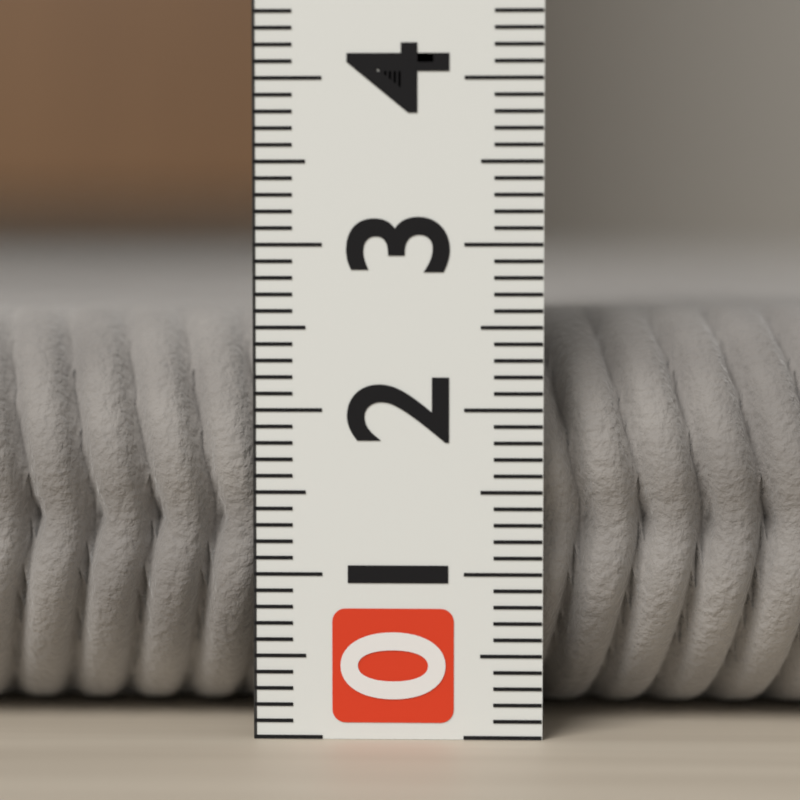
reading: 2.6 (no unit)
